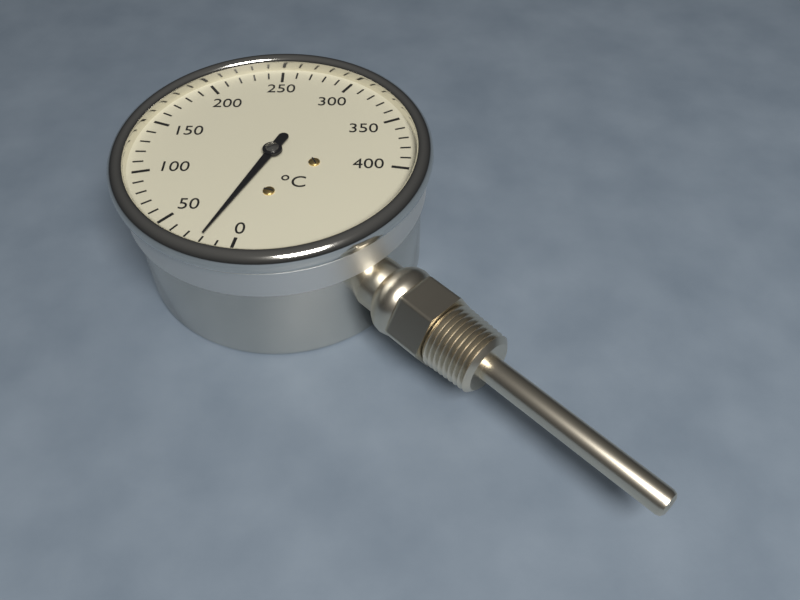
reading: 20 °C
